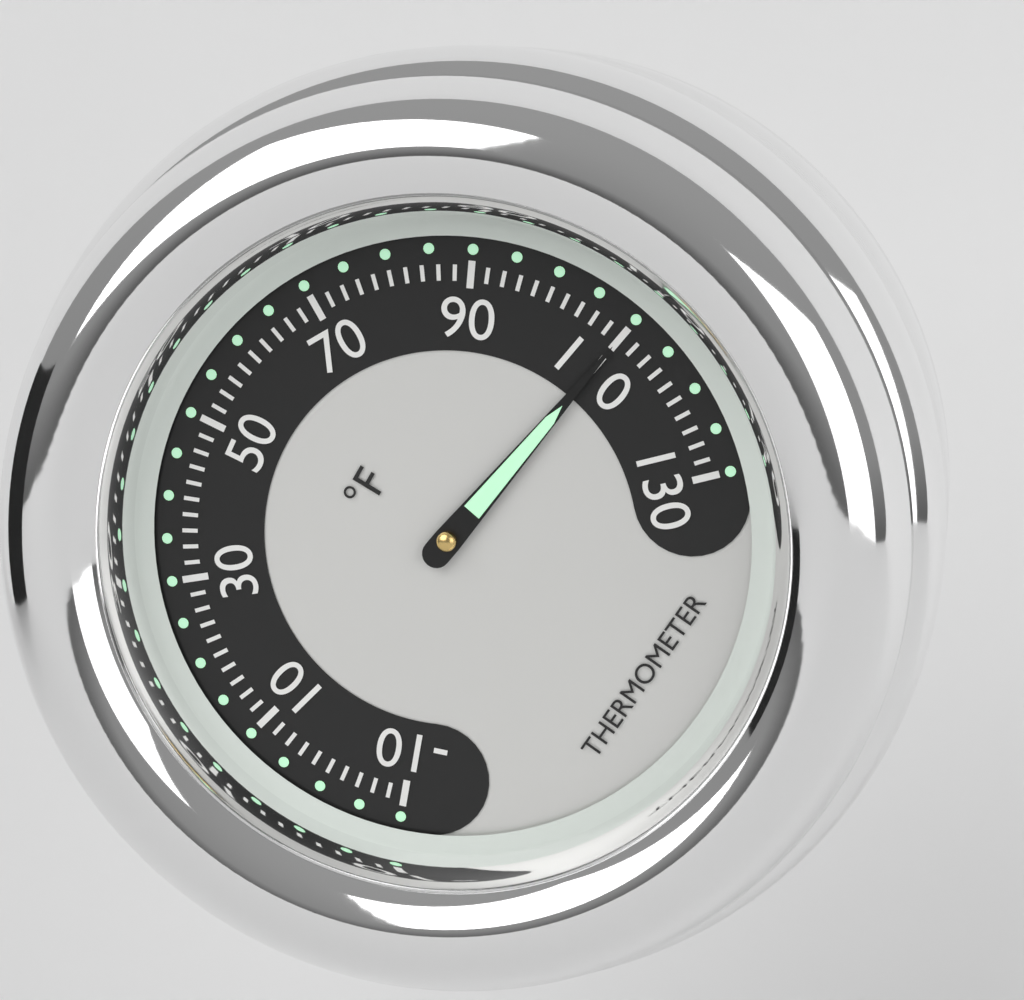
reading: 110 °F
